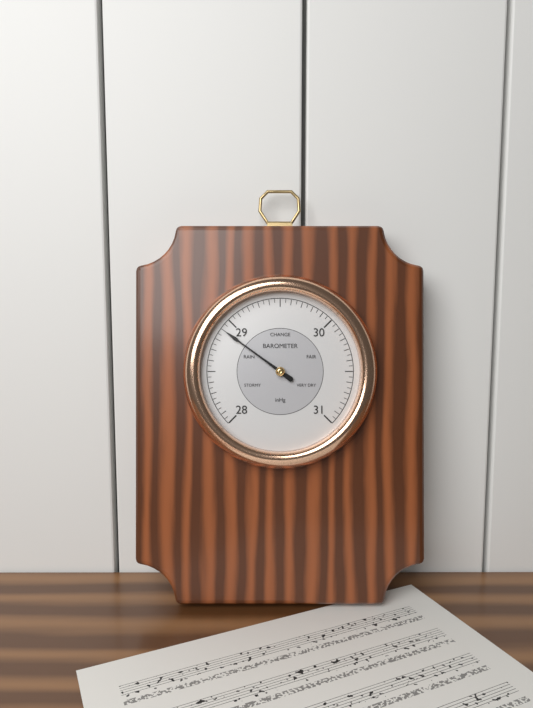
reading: 28.90 inHg
